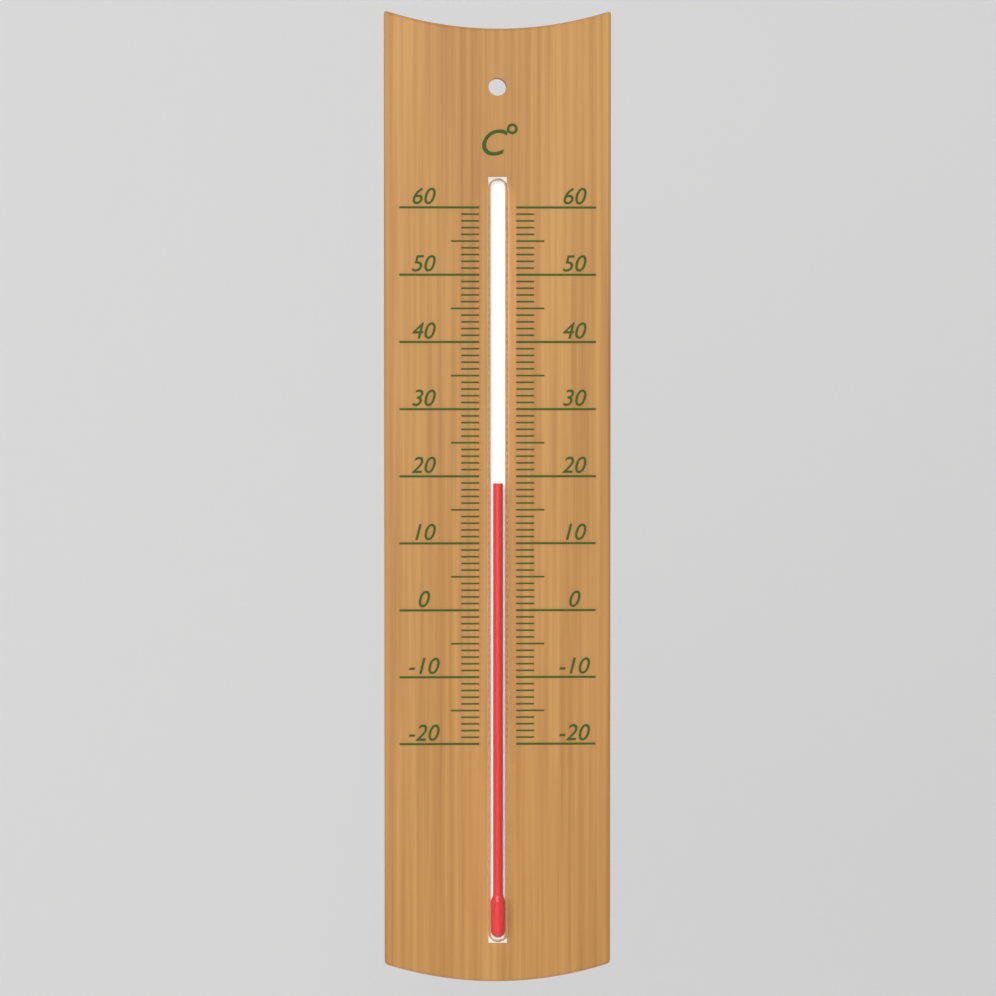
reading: 19 °C
